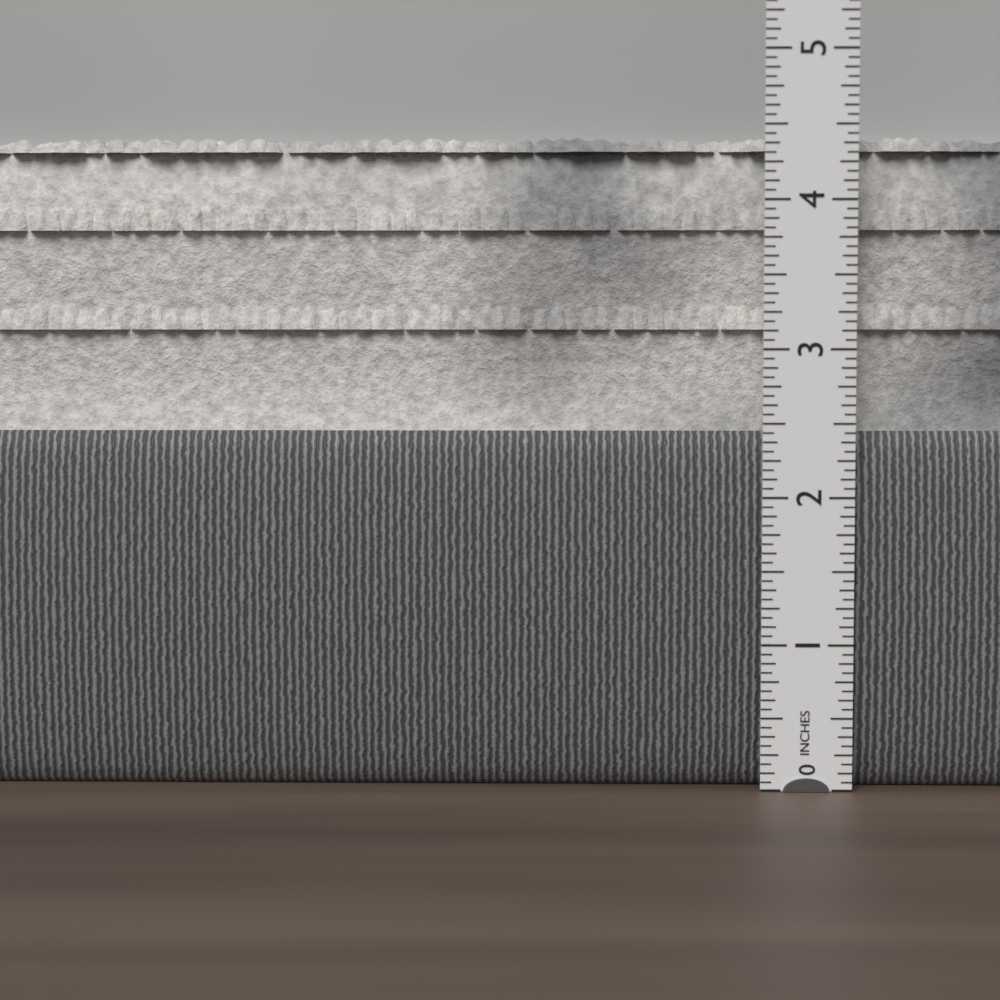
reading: 4.4375 in
